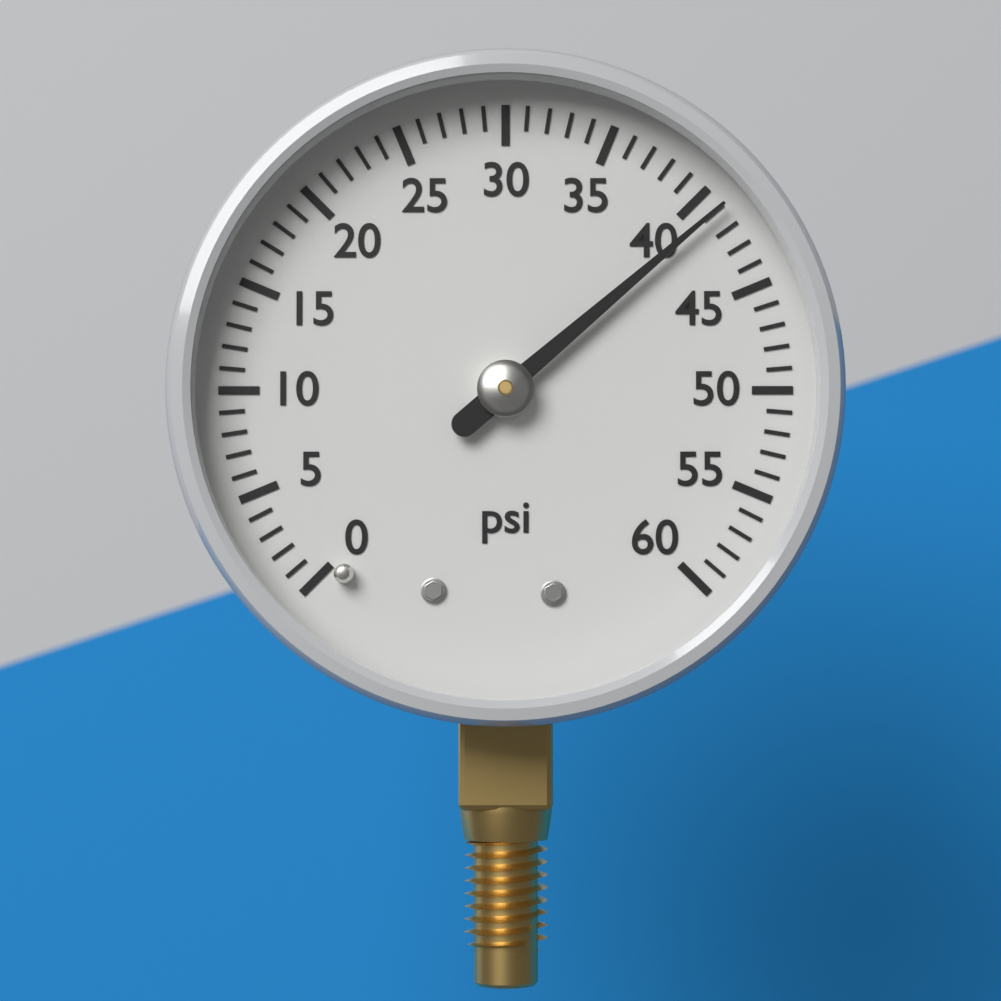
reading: 41 psi
